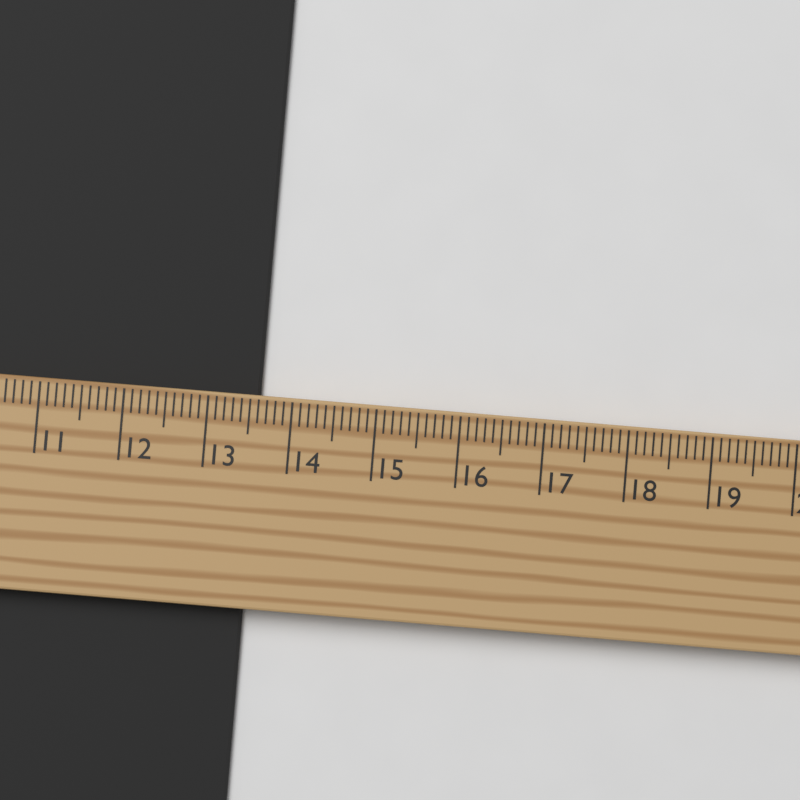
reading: 13.6 cm
